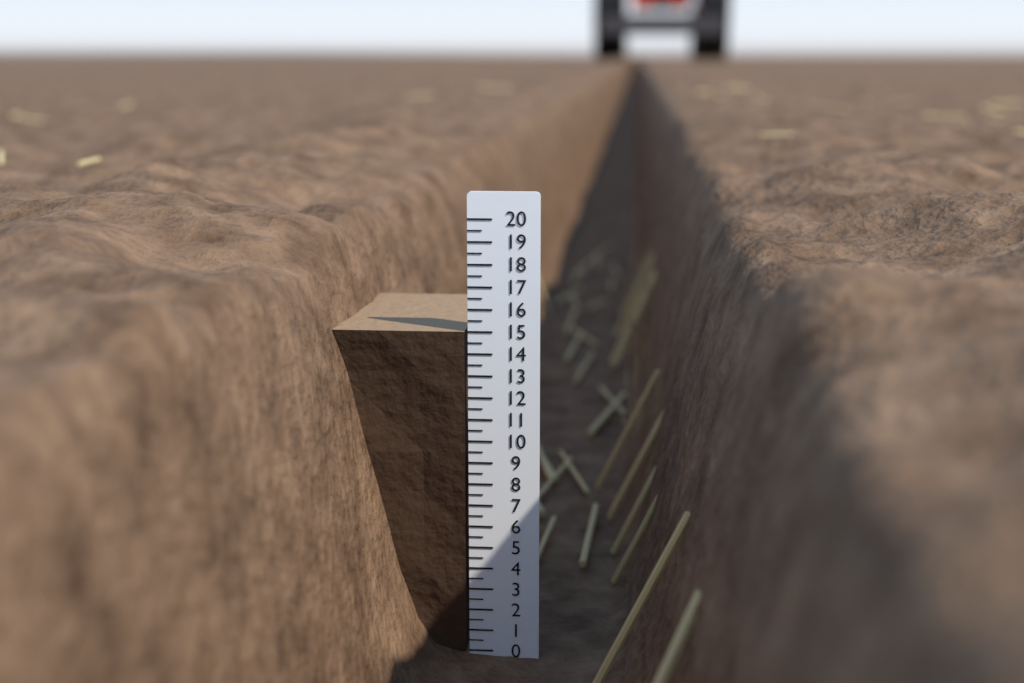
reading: 15.0 (no unit)
